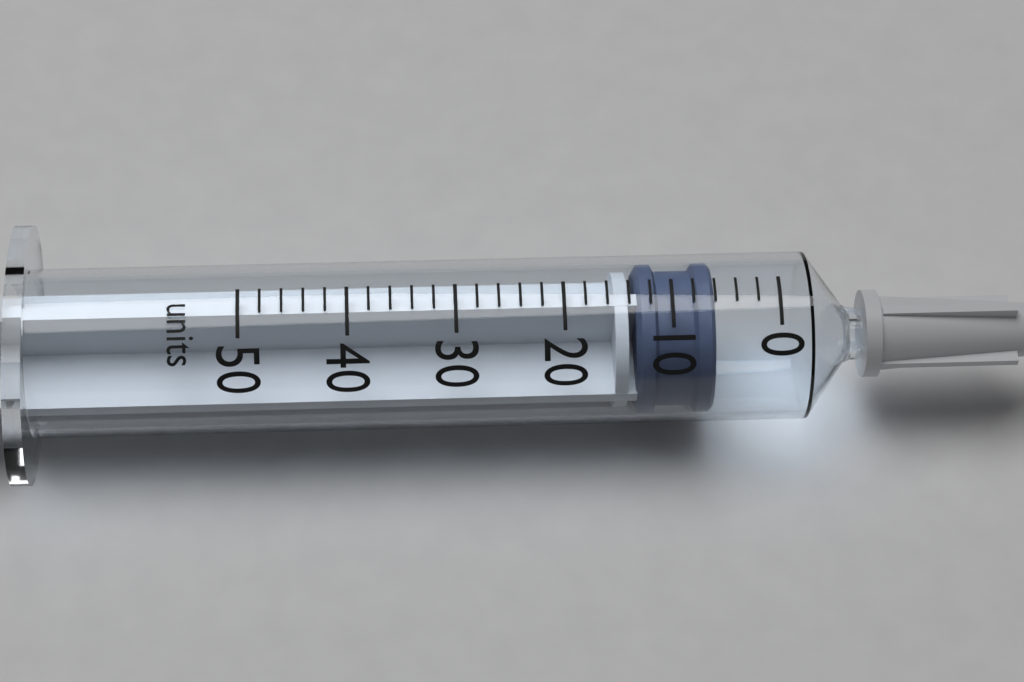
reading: 6 units
